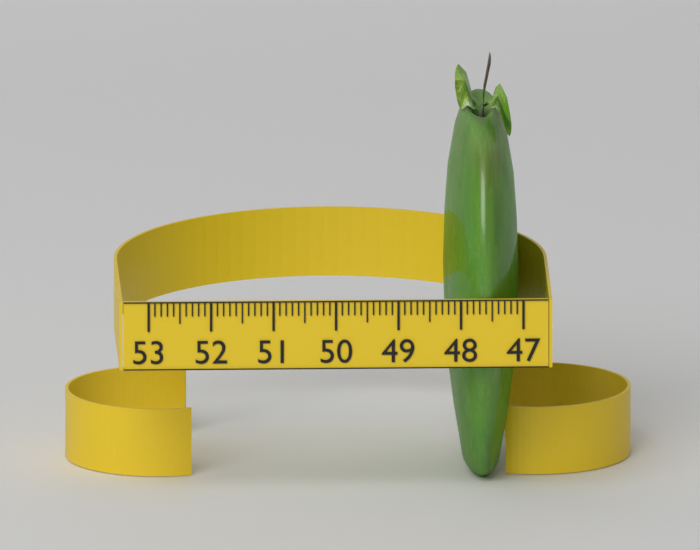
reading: 48.2 (no unit)
